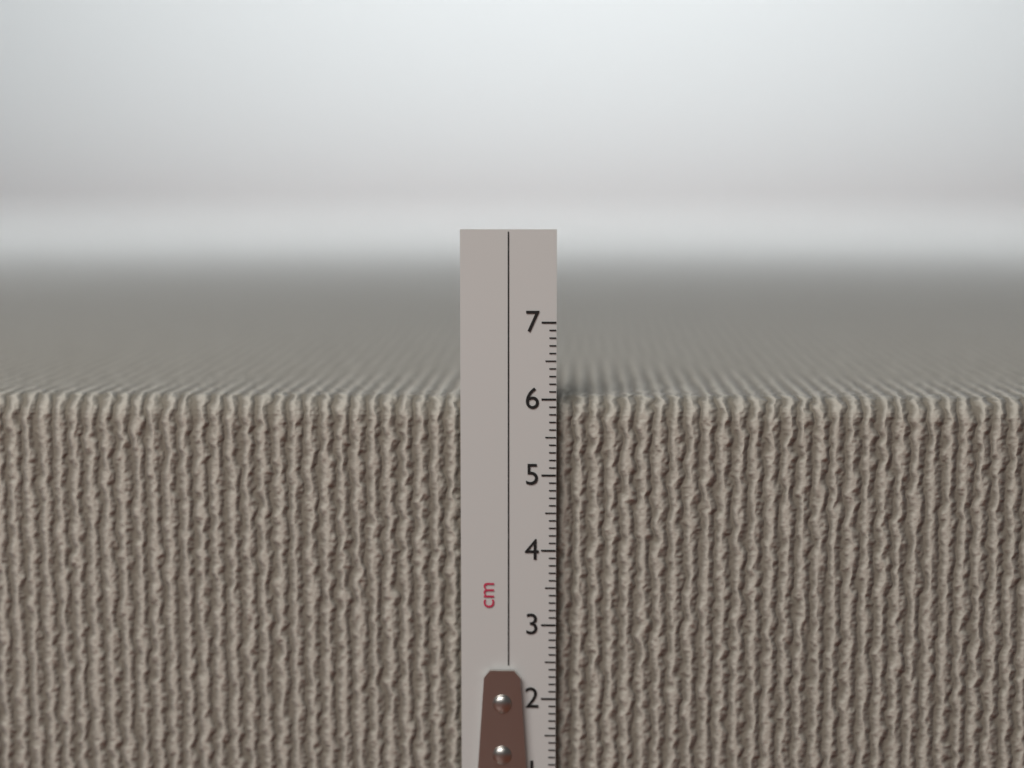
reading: 6.0 cm
